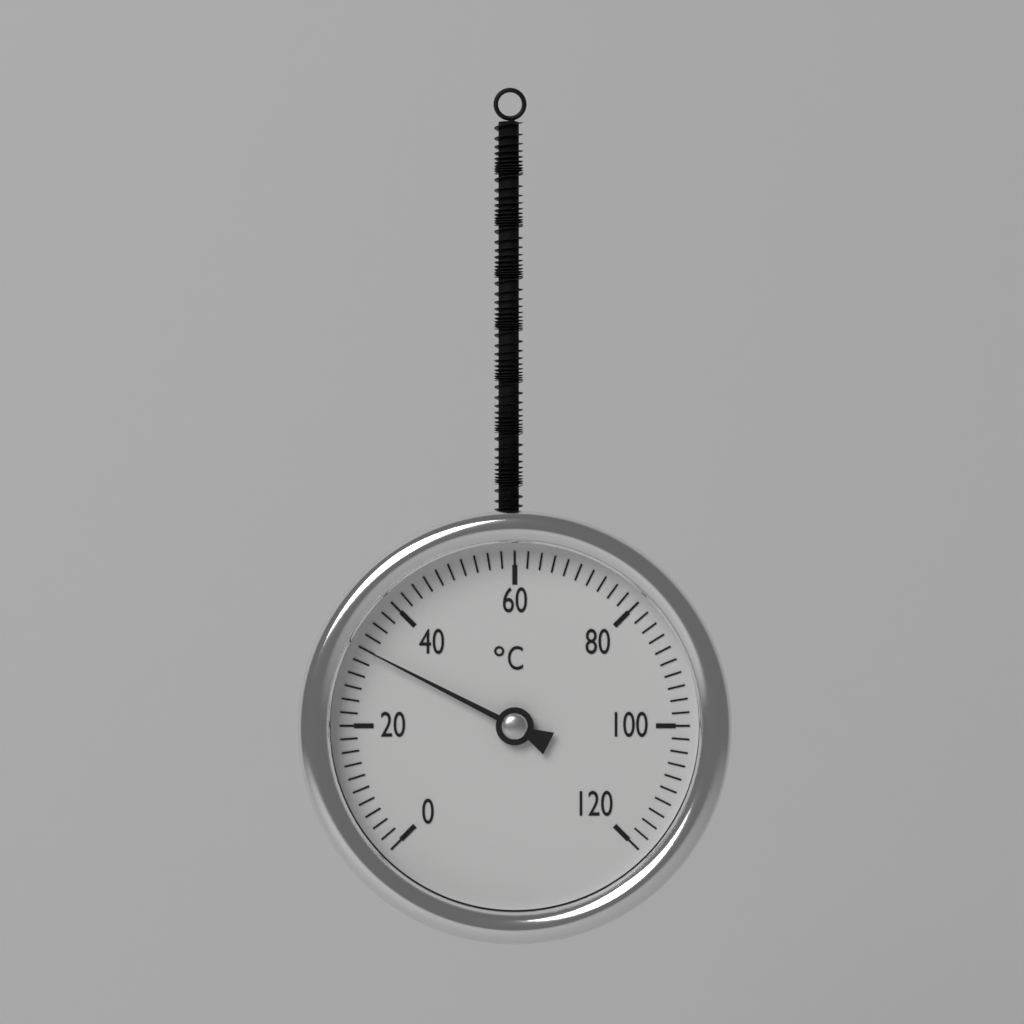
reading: 32 °C
